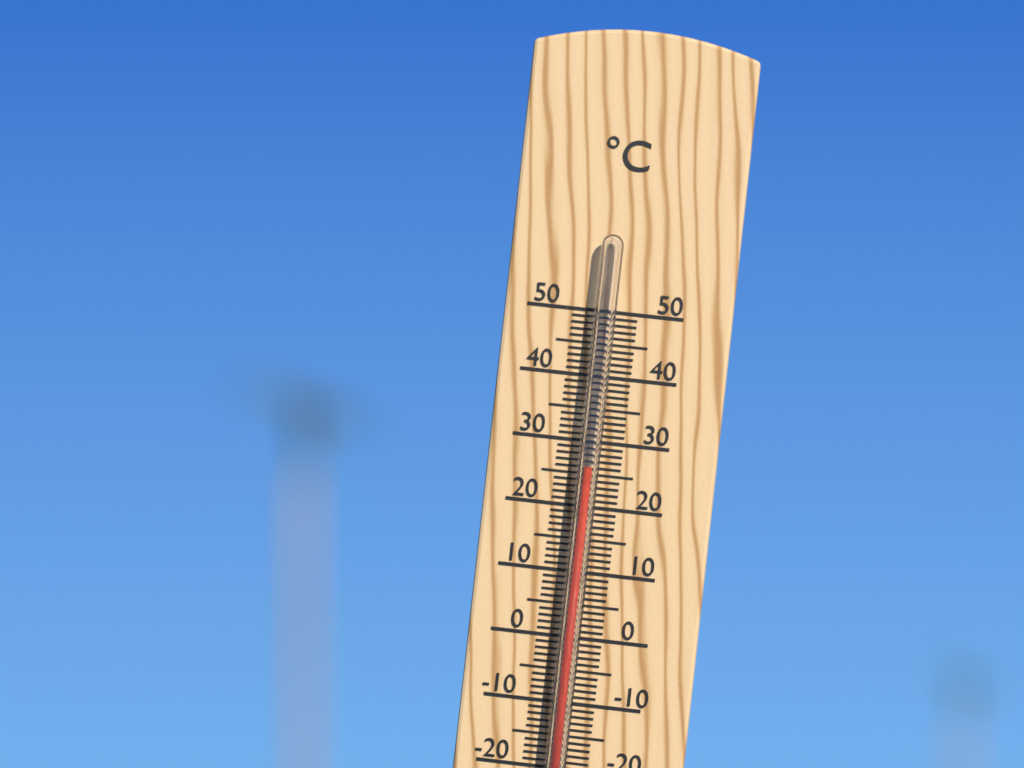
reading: 26 °C
